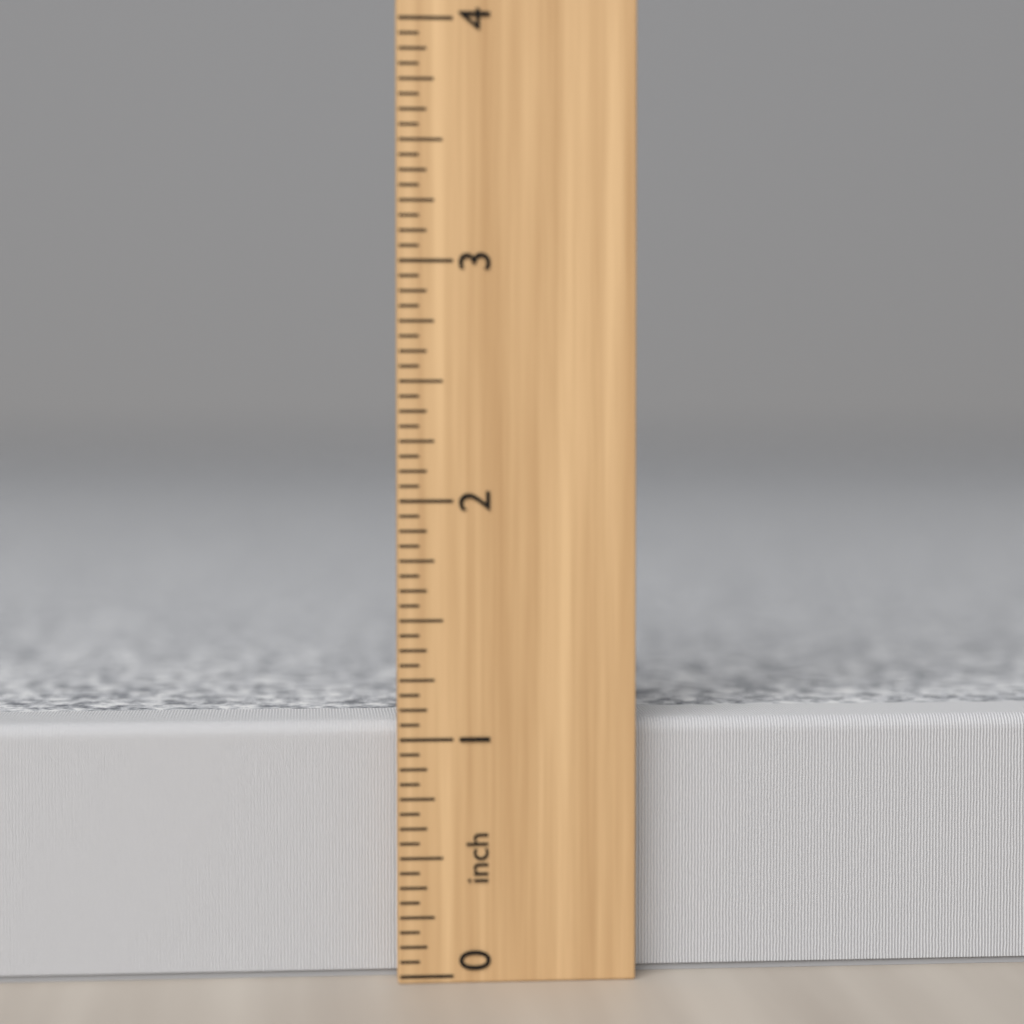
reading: 1.0625 inch
